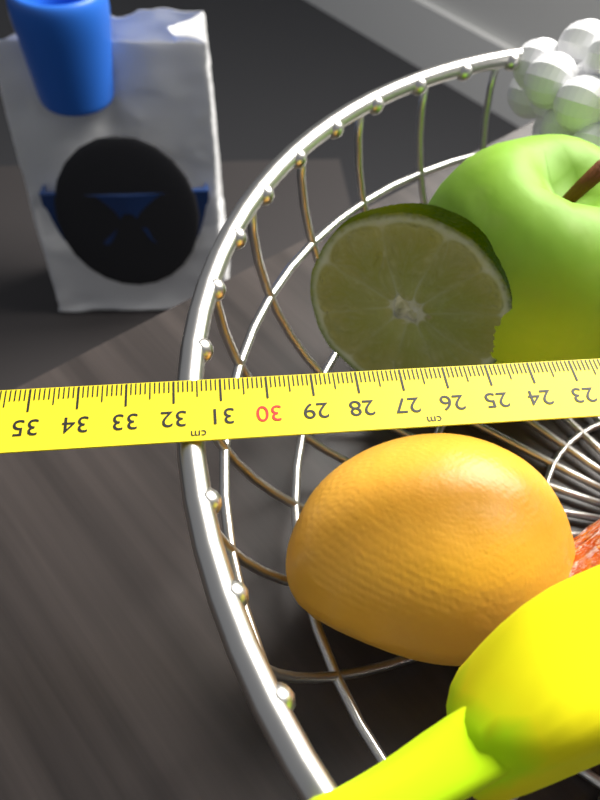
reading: 32.0 cm
